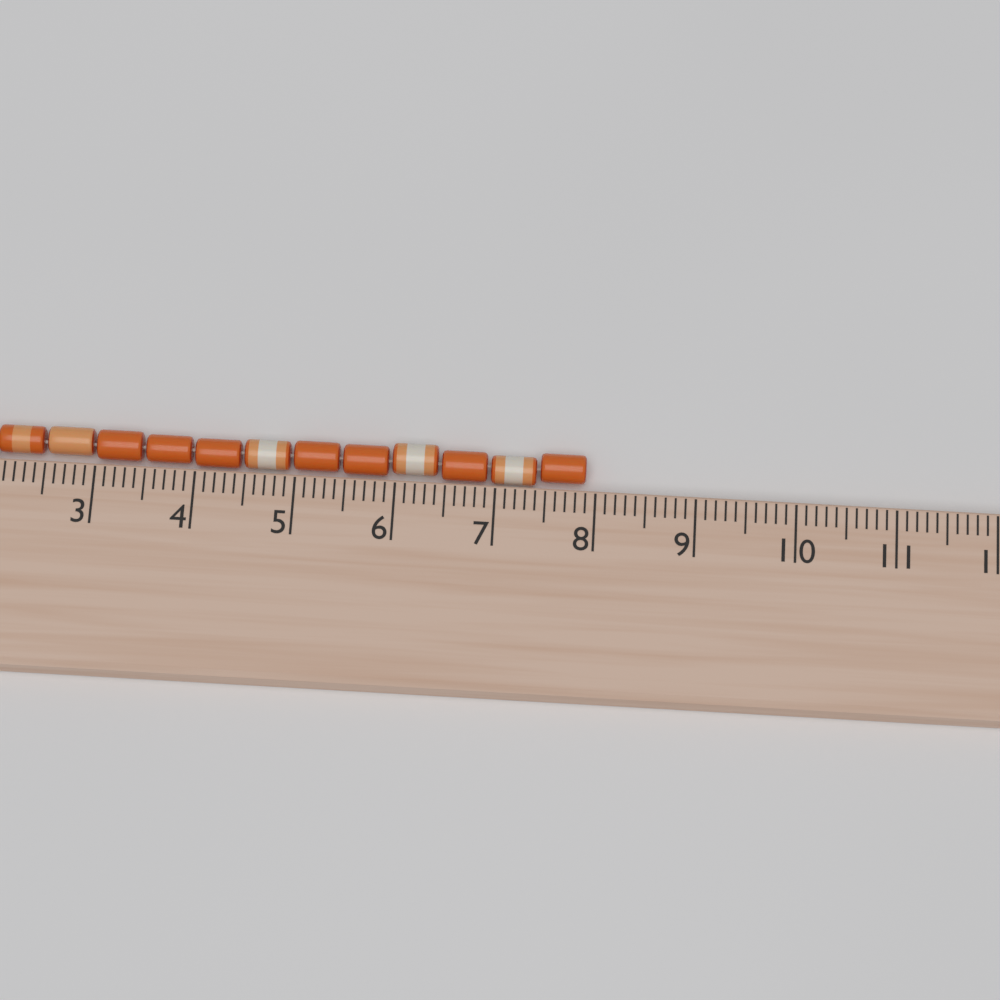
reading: 7.9 cm
